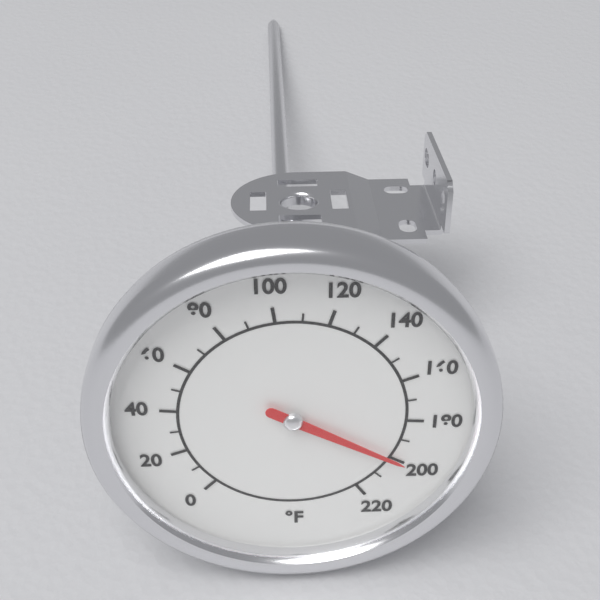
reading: 200 °F
